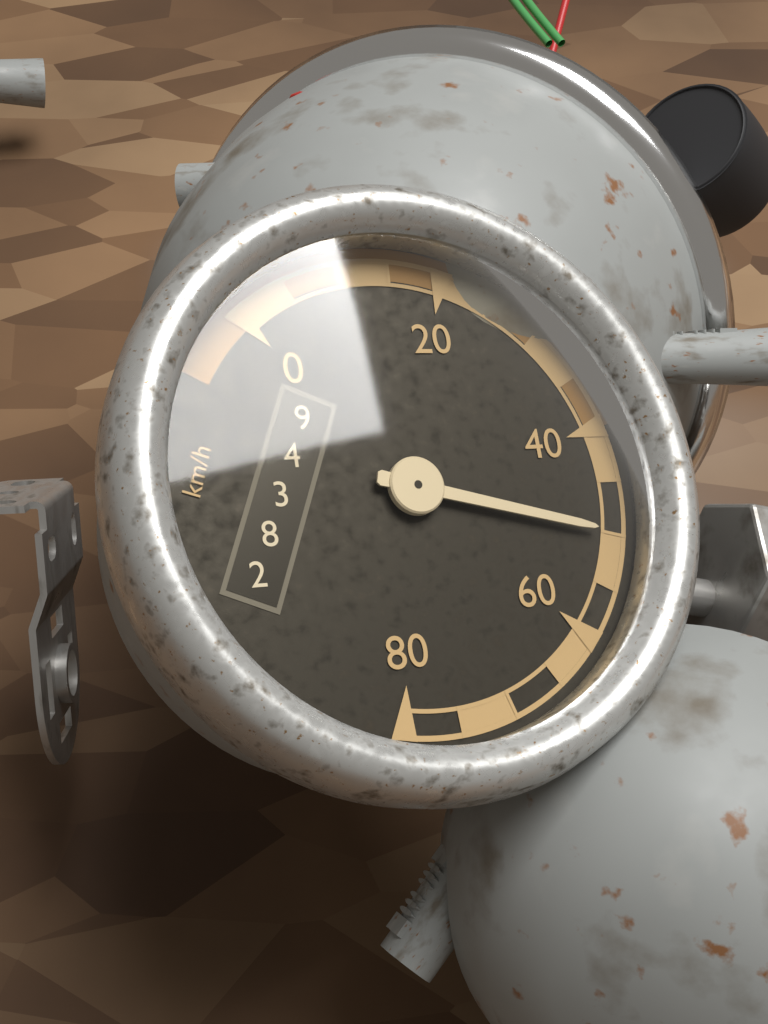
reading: 50 km/h
